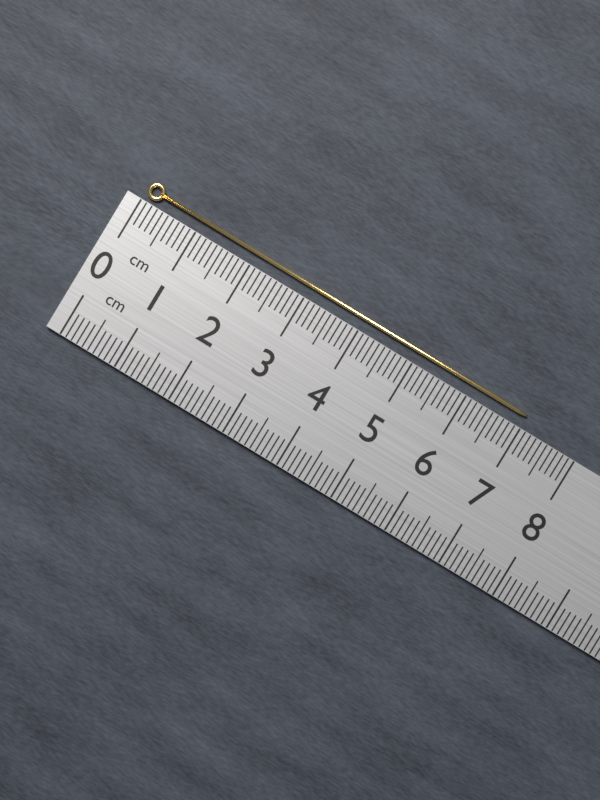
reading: 7.0 cm
